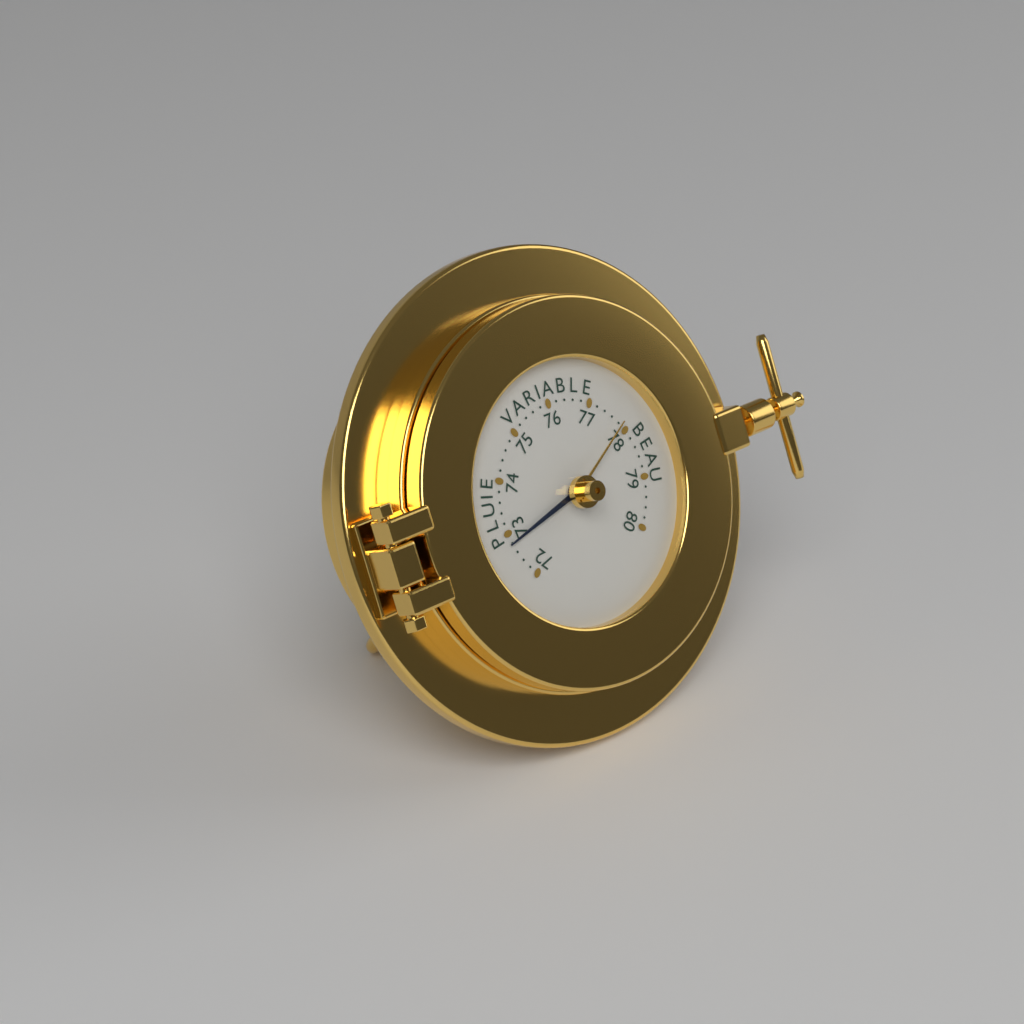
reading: 72.8 (no unit)
